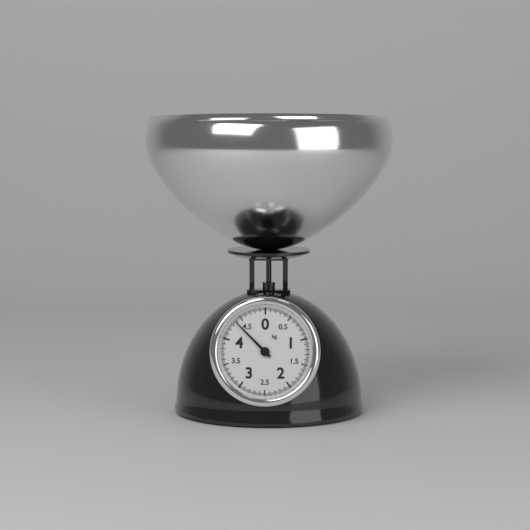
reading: 4.375 kg
